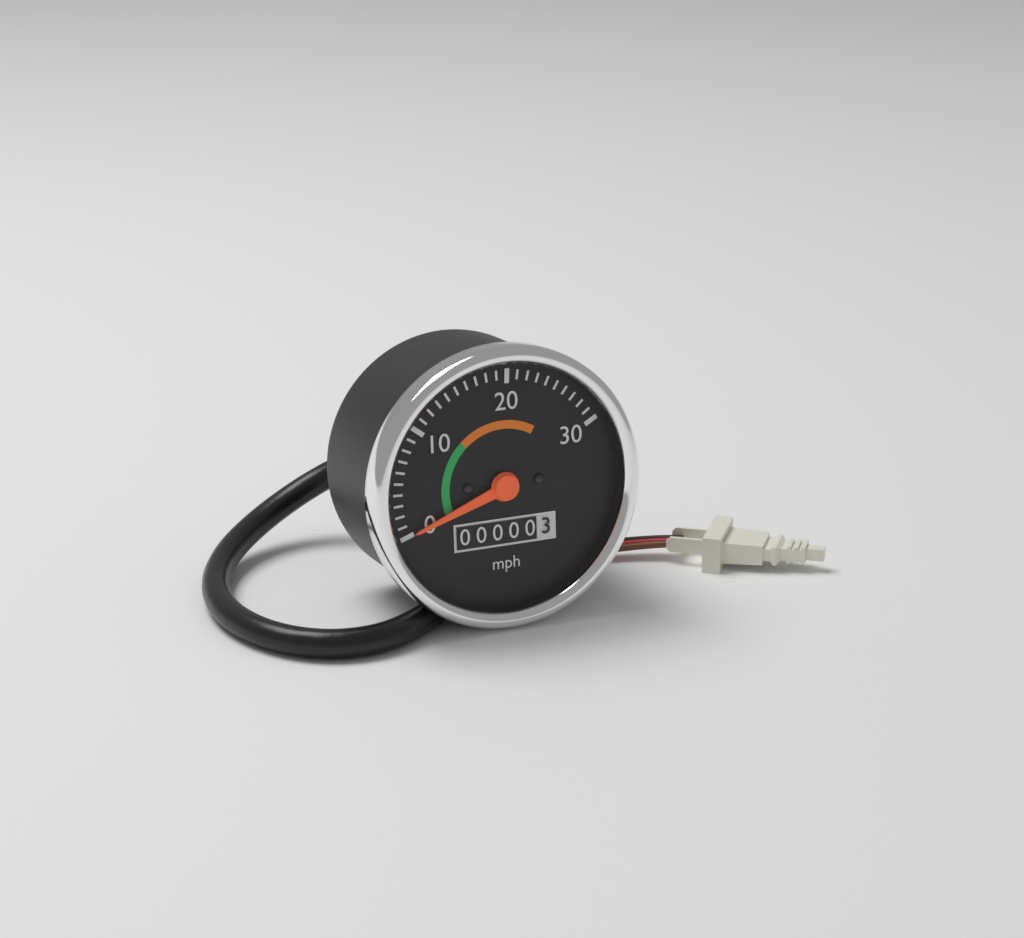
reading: 0 mph
